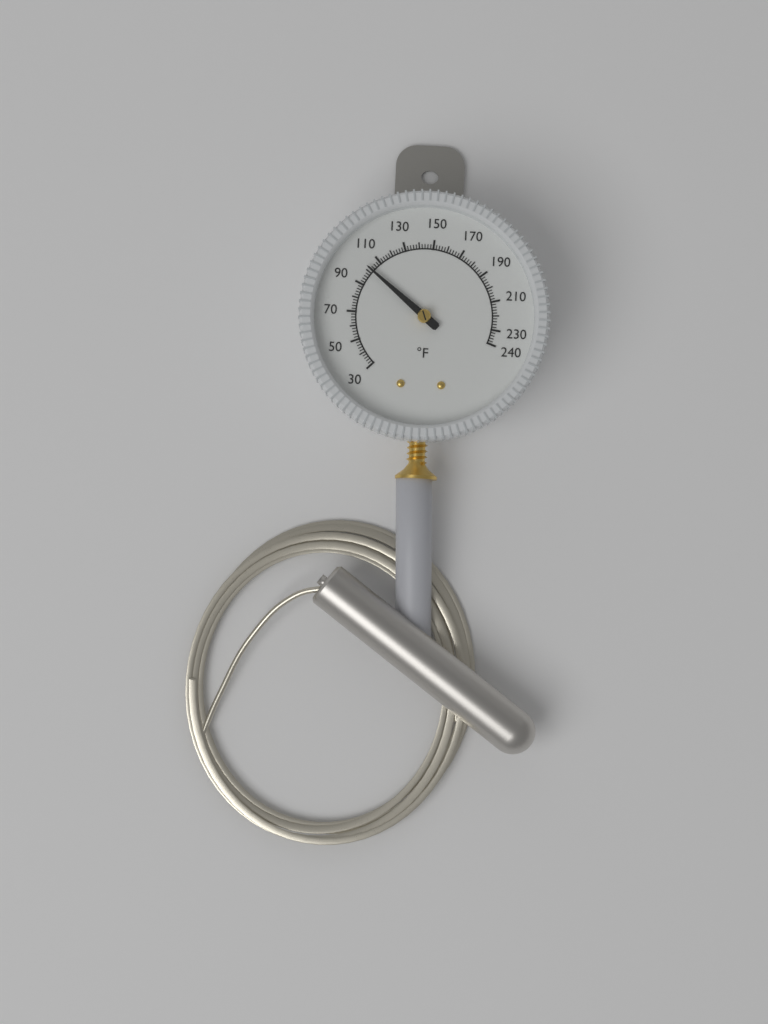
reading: 102 °F
